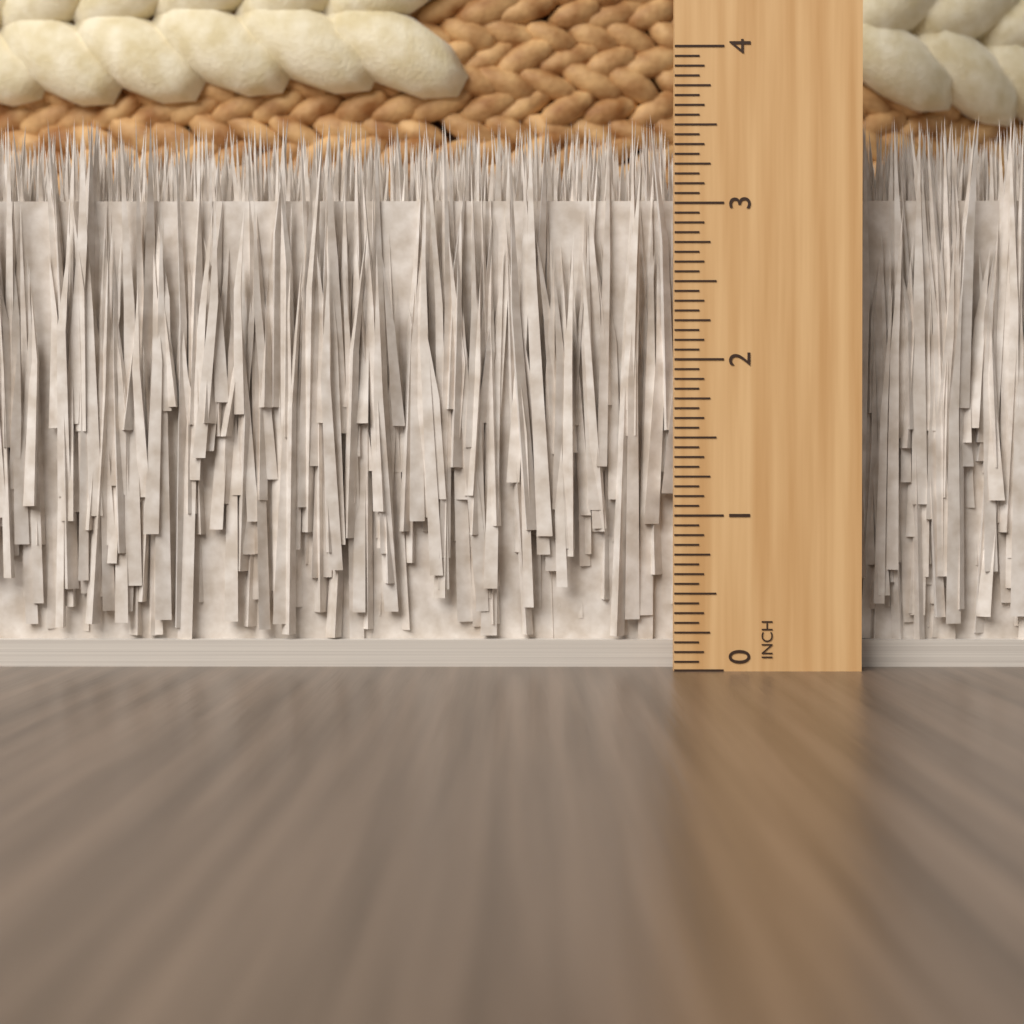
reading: 3.6250 in
